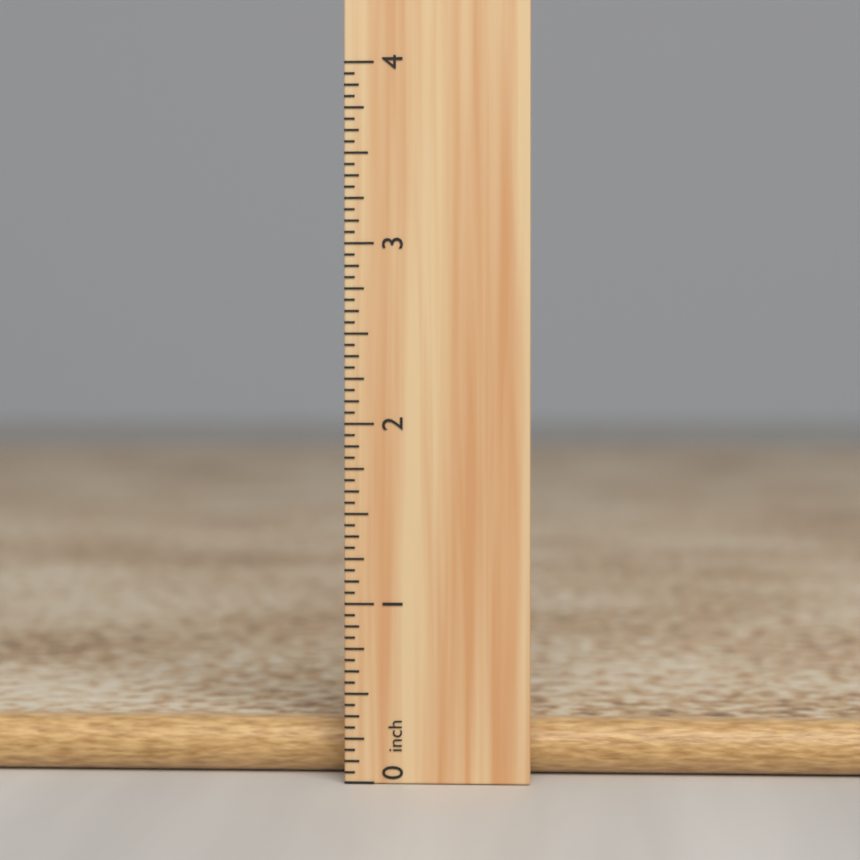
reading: 0.3750 inch
